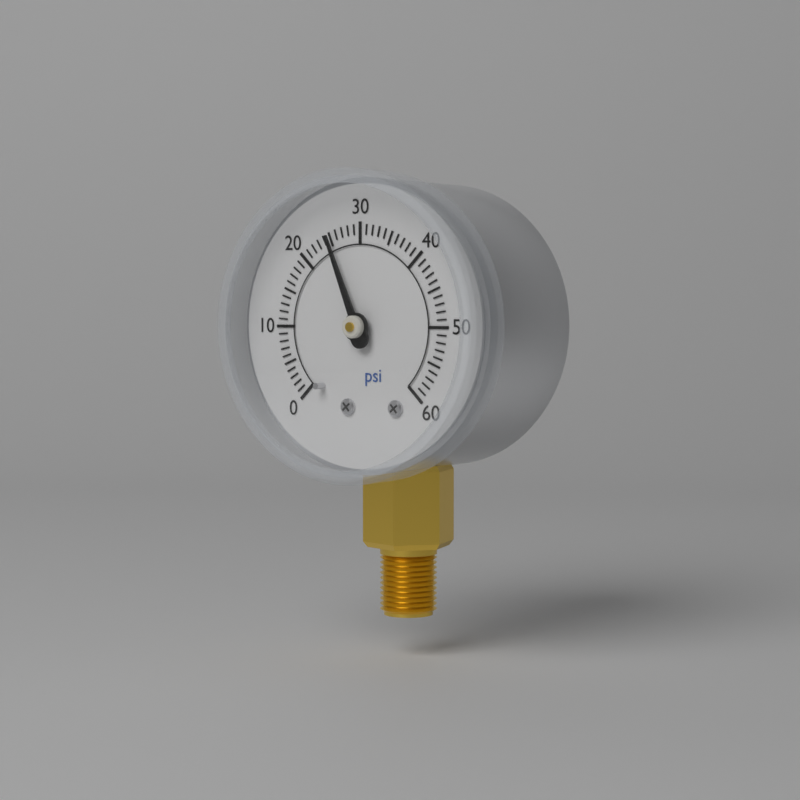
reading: 25 psi
